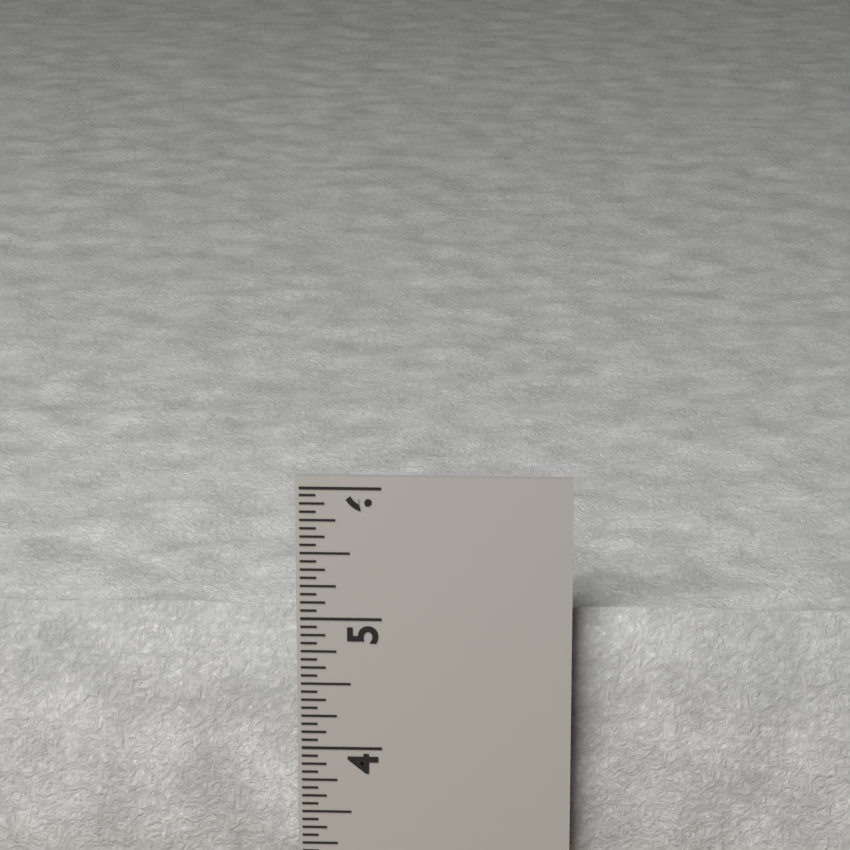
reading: 5.0625 in
